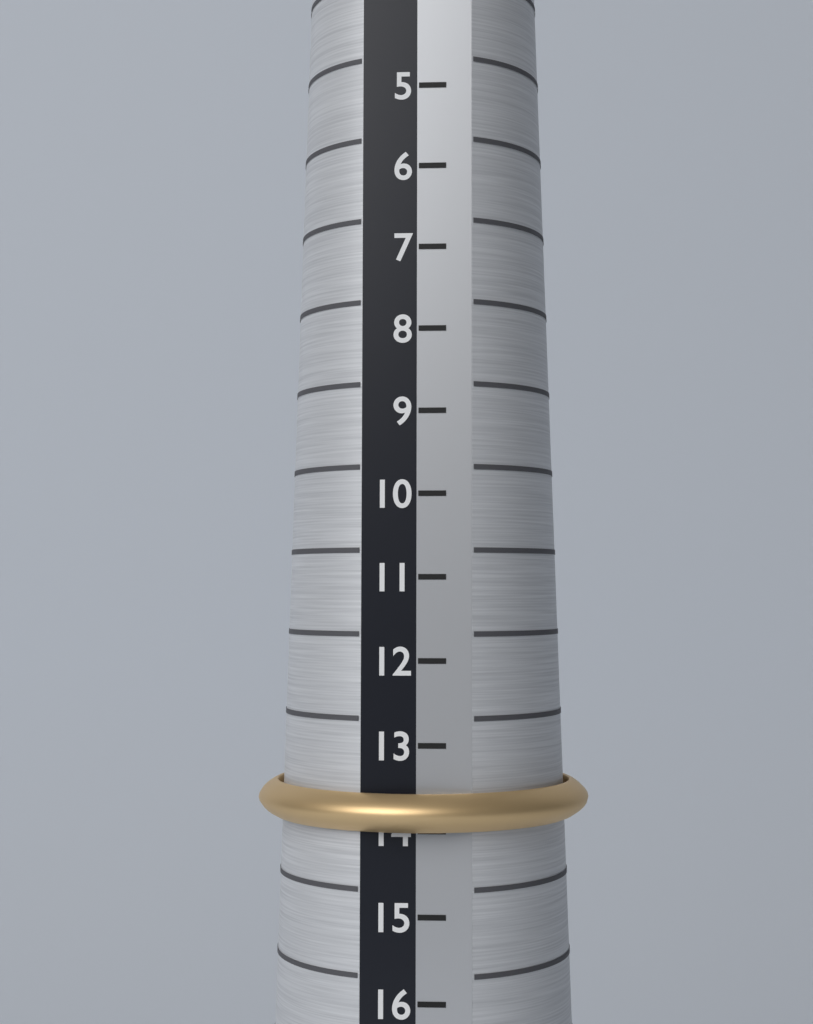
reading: 14 (no unit)
